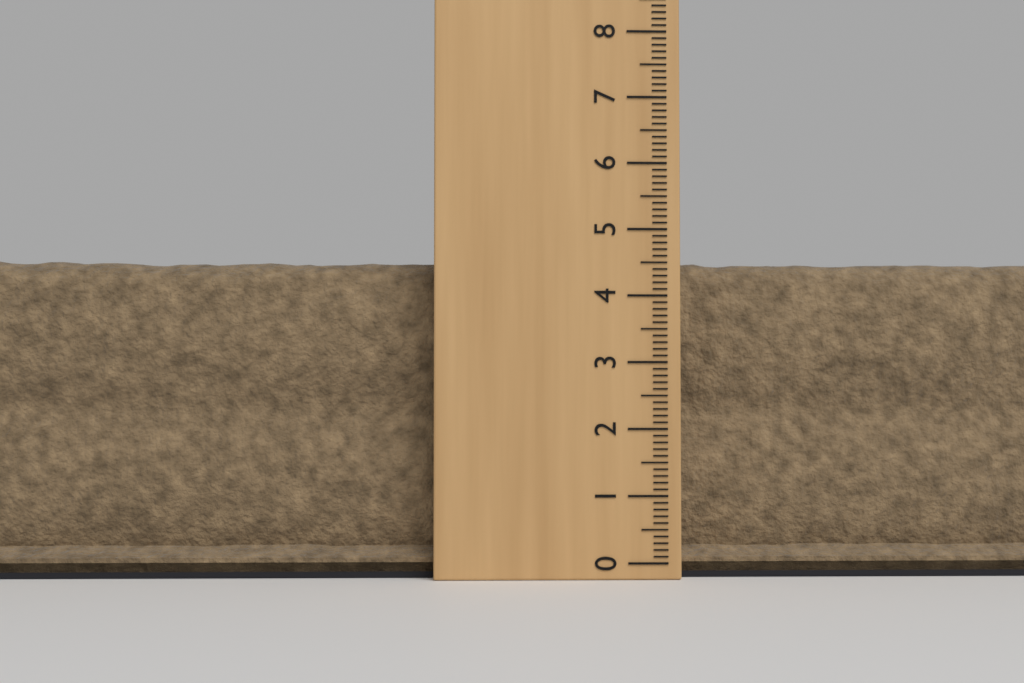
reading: 4.6 (no unit)
